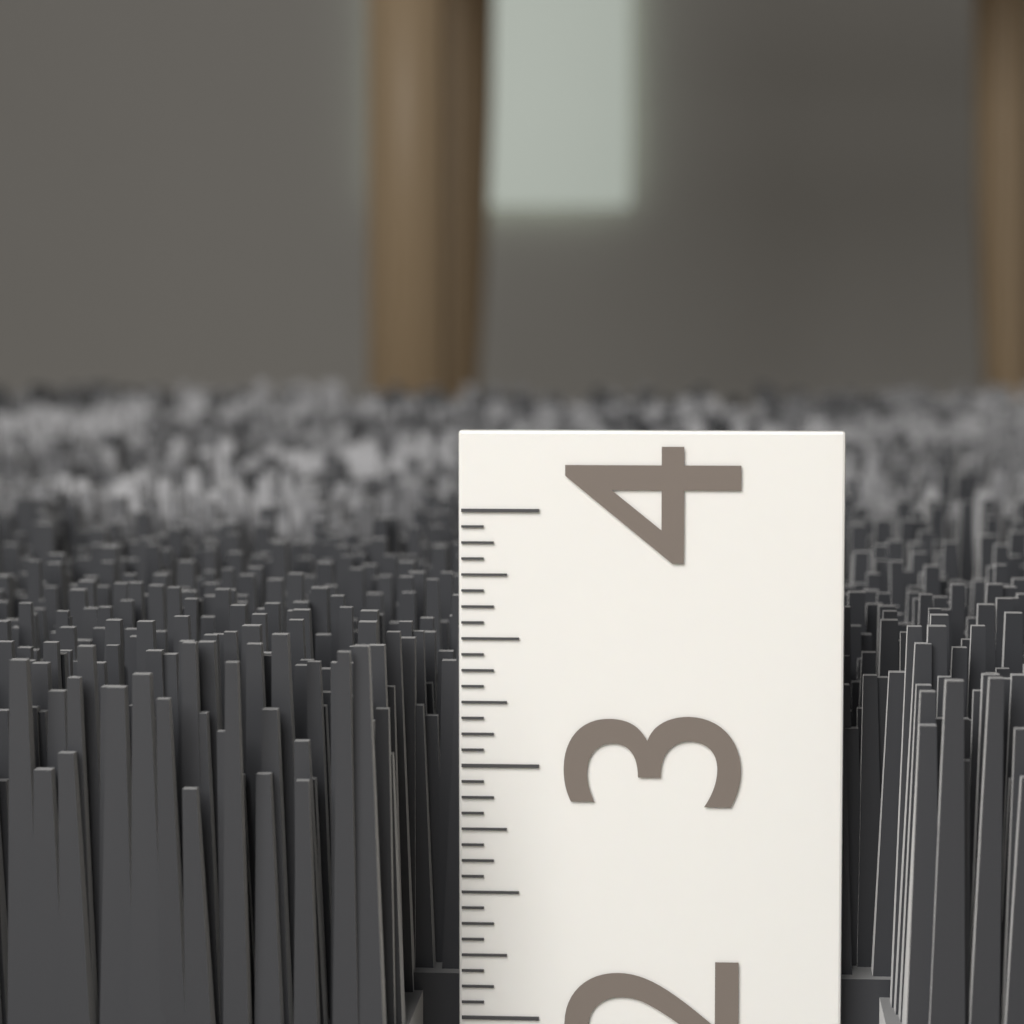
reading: 3.5625 (no unit)
